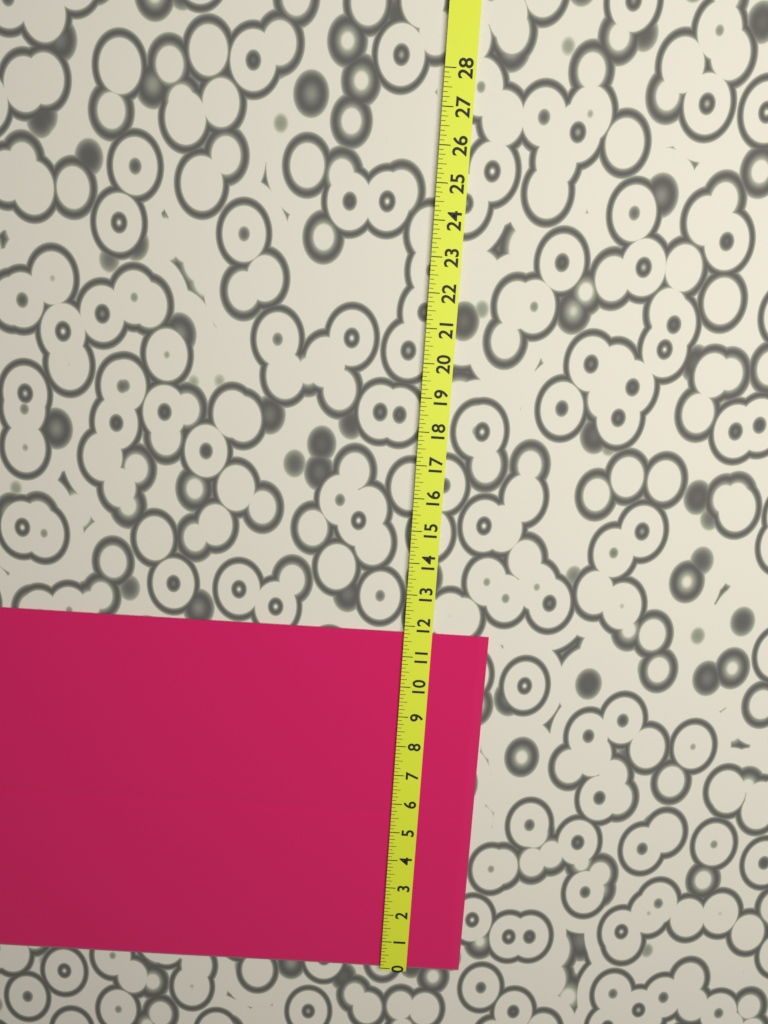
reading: 11.750 (no unit)
